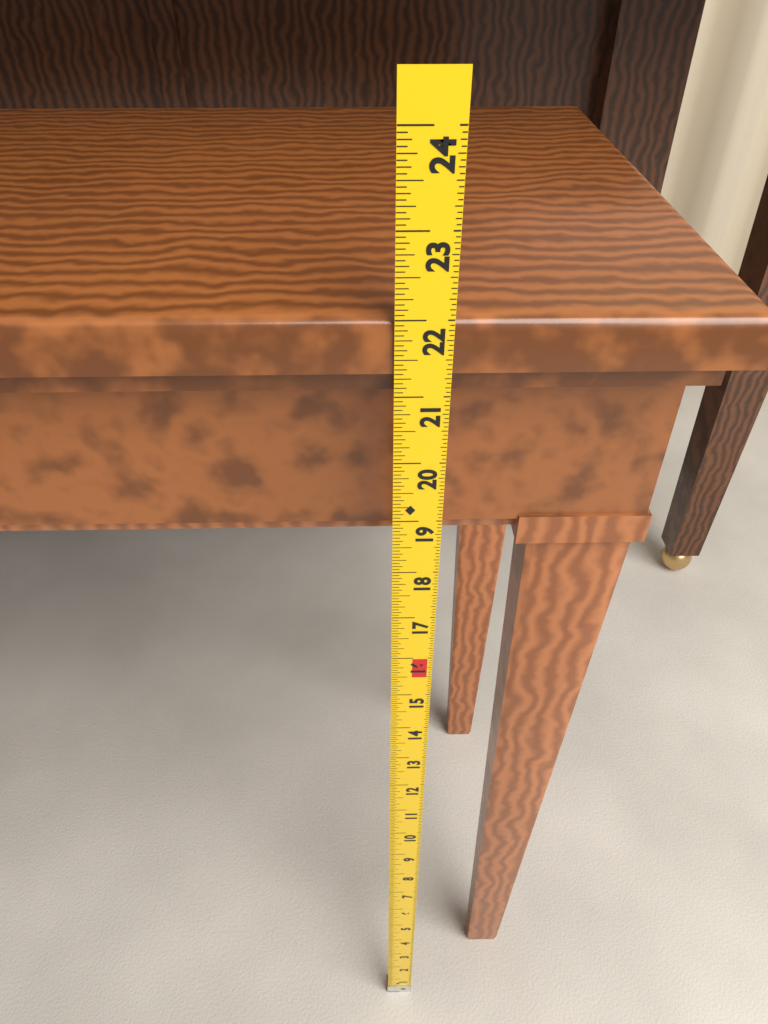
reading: 22.0000 in
